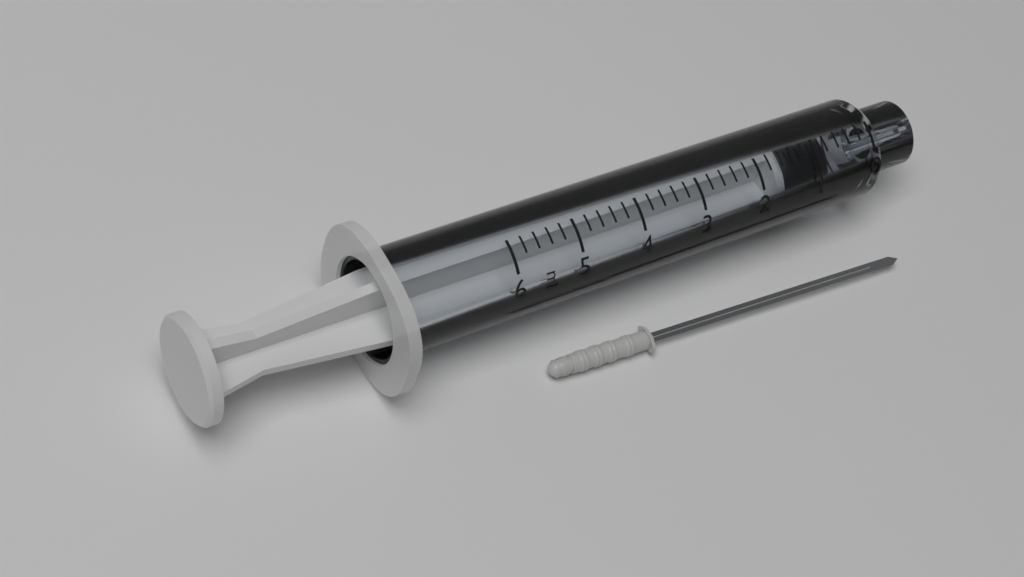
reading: 0.8 ml
